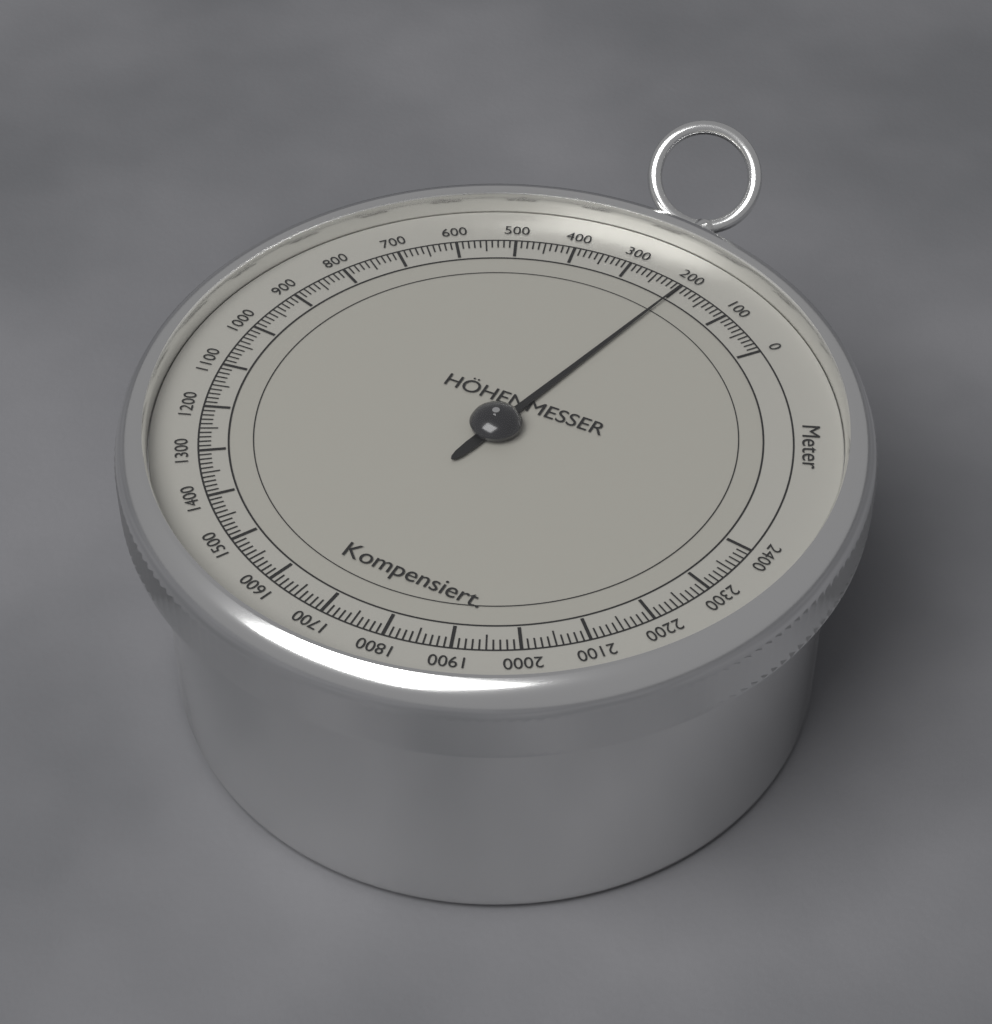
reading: 200 m
